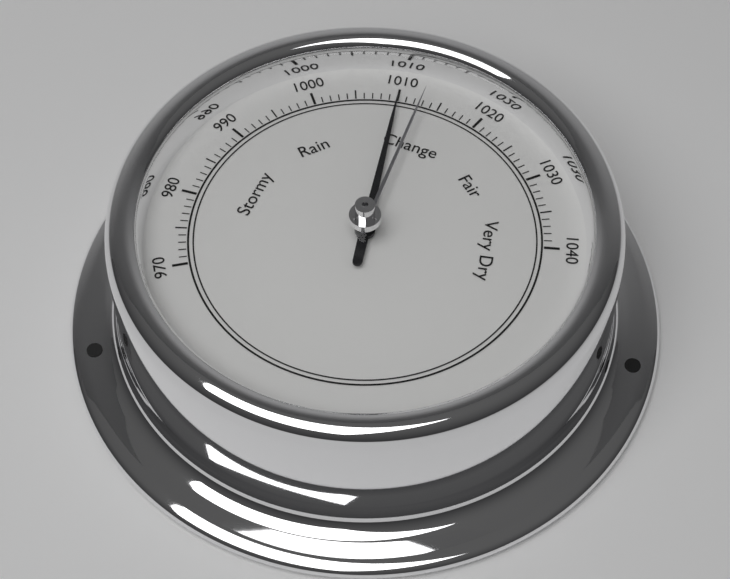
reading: 1010 (no unit)
